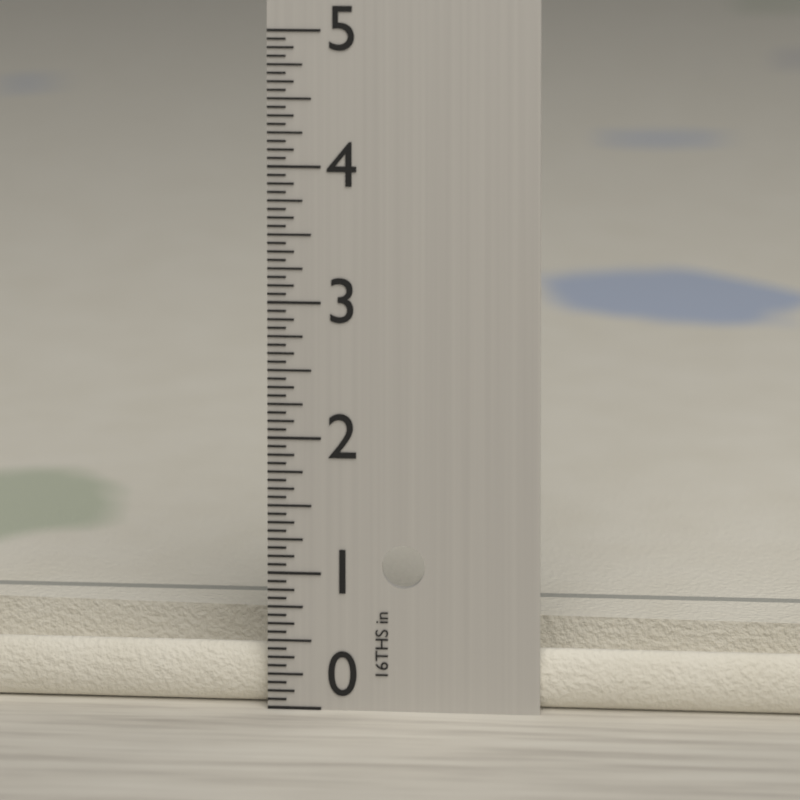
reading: 0.4375 in
